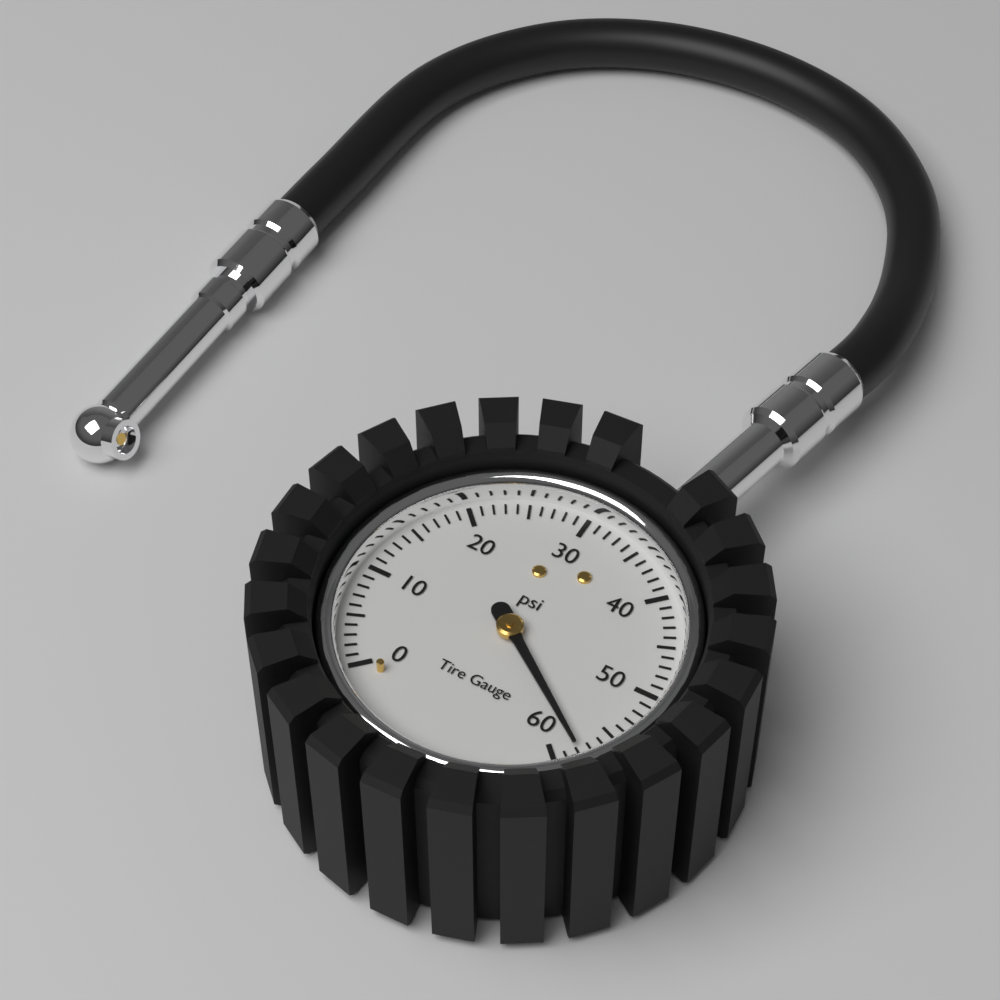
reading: 58 psi
